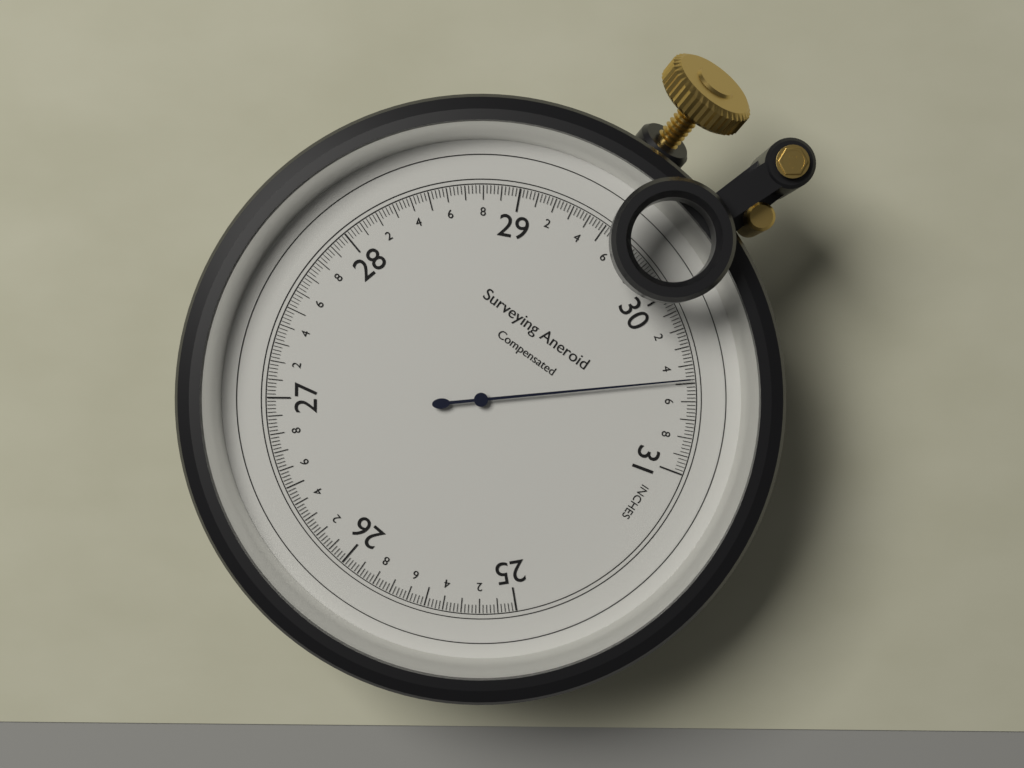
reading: 30.48 inches
